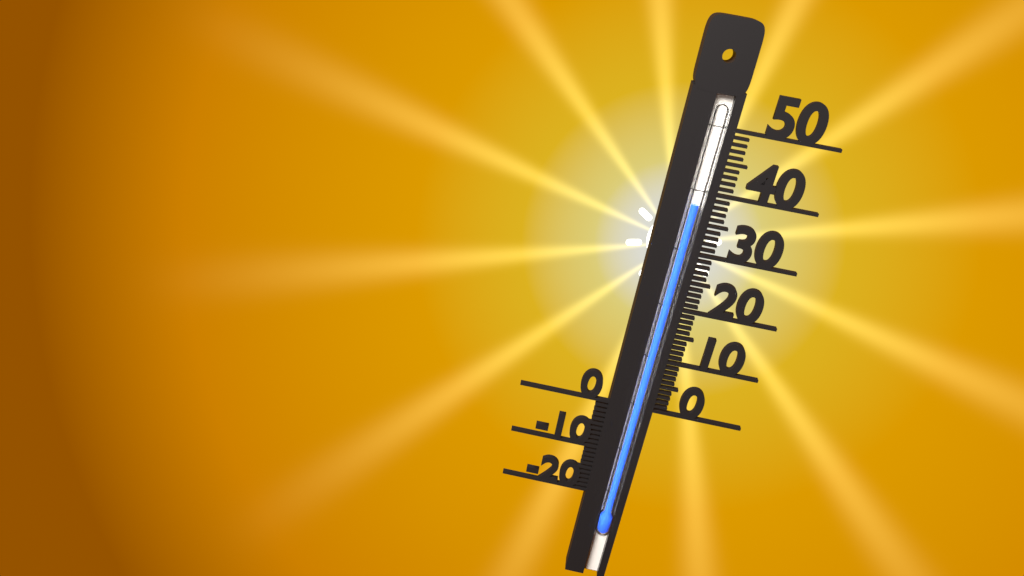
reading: 38 (no unit)
